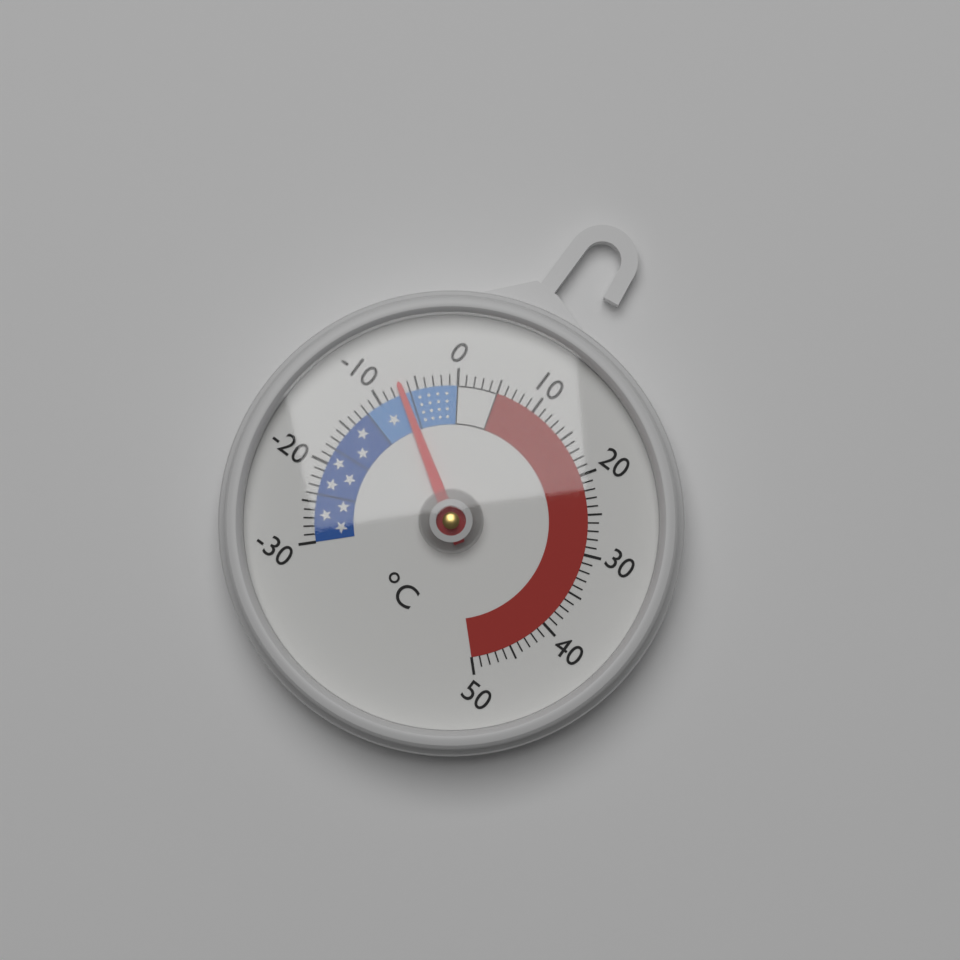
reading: -7 °C
